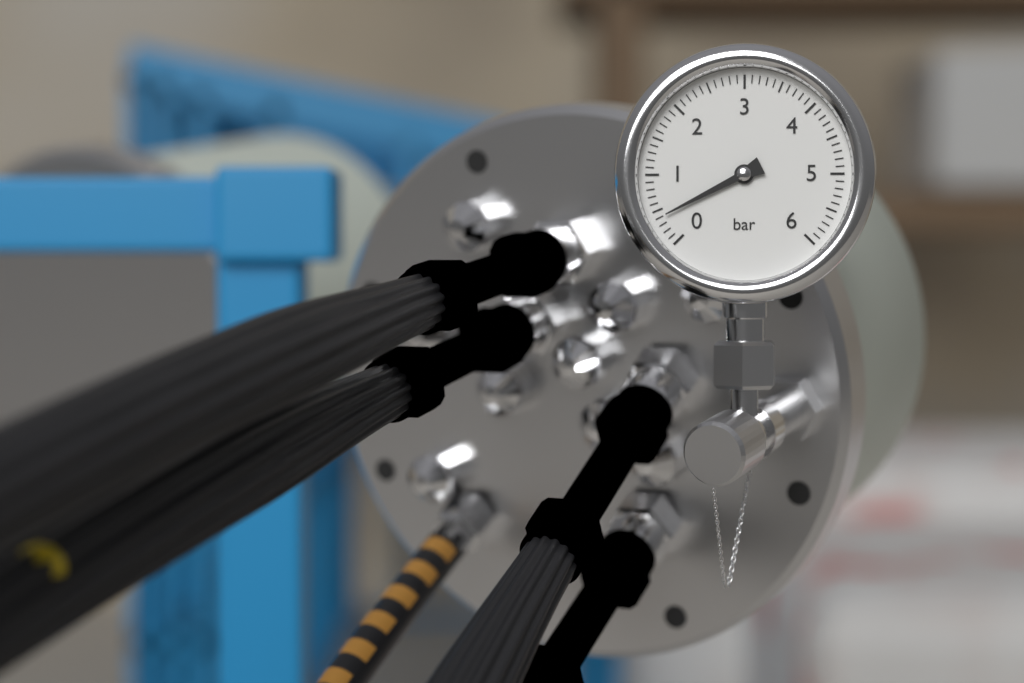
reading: 0.4 bar
